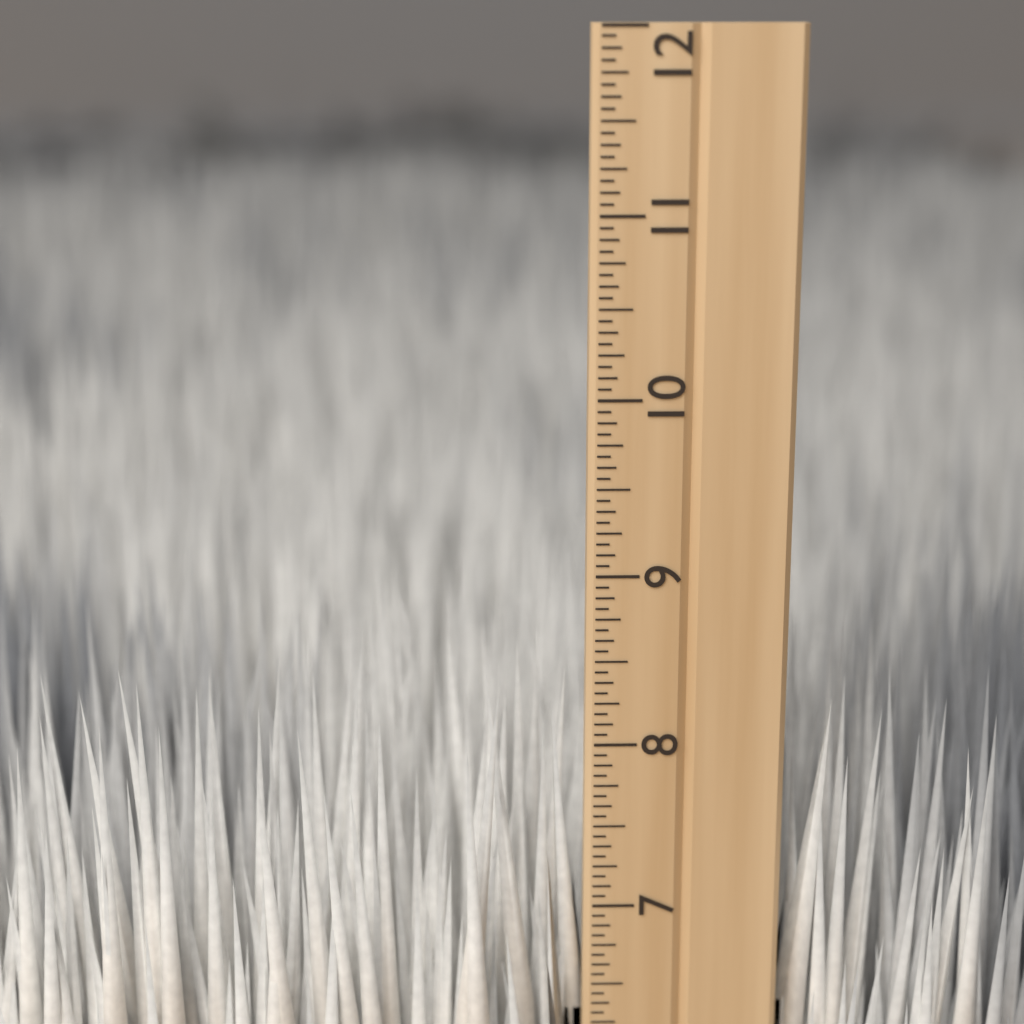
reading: 8.5000 inch
